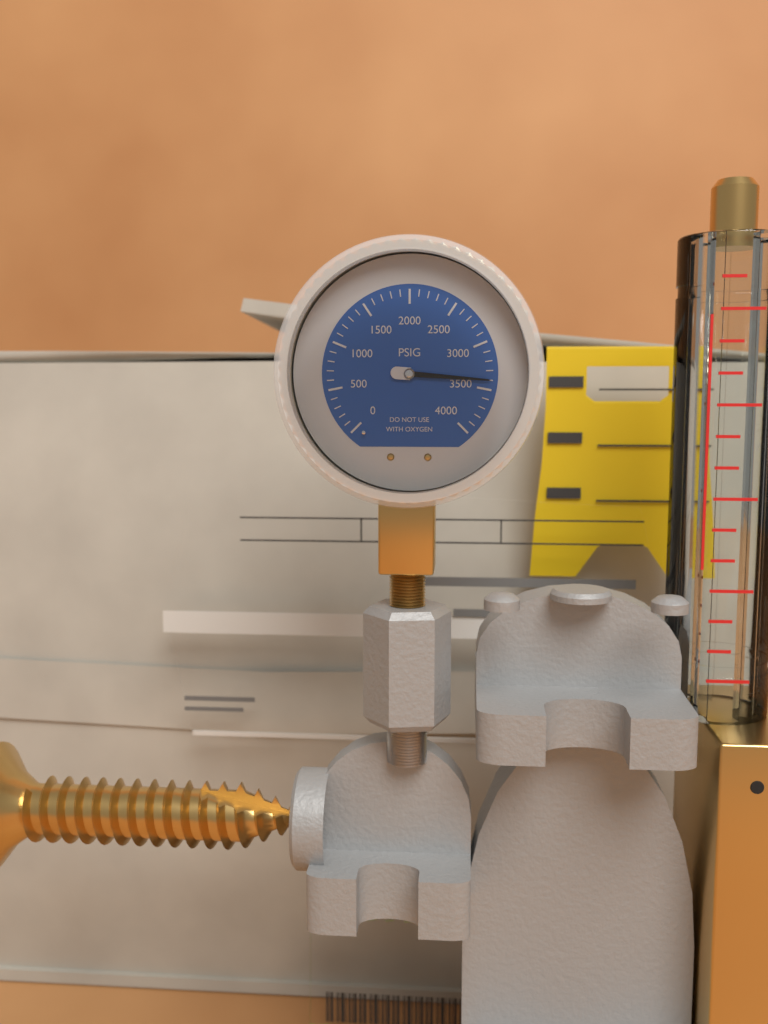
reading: 3400 psi
